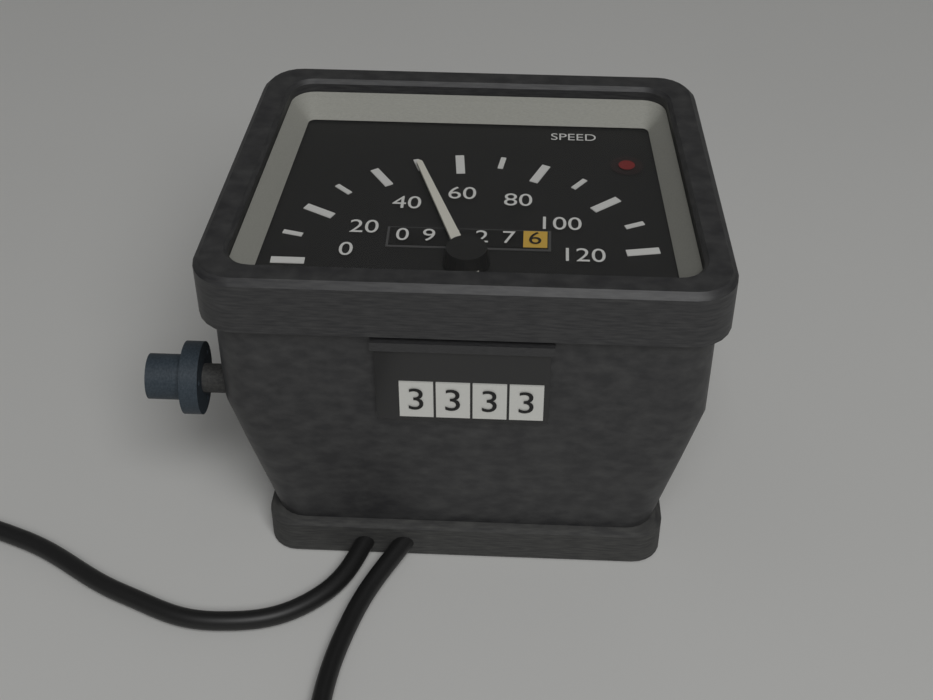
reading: 50 (no unit)
